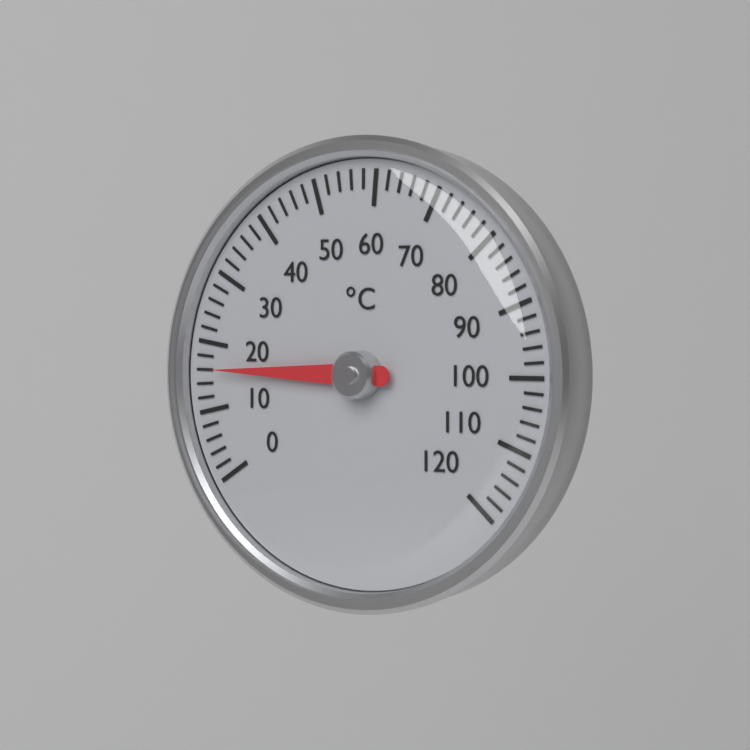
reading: 16 °C
